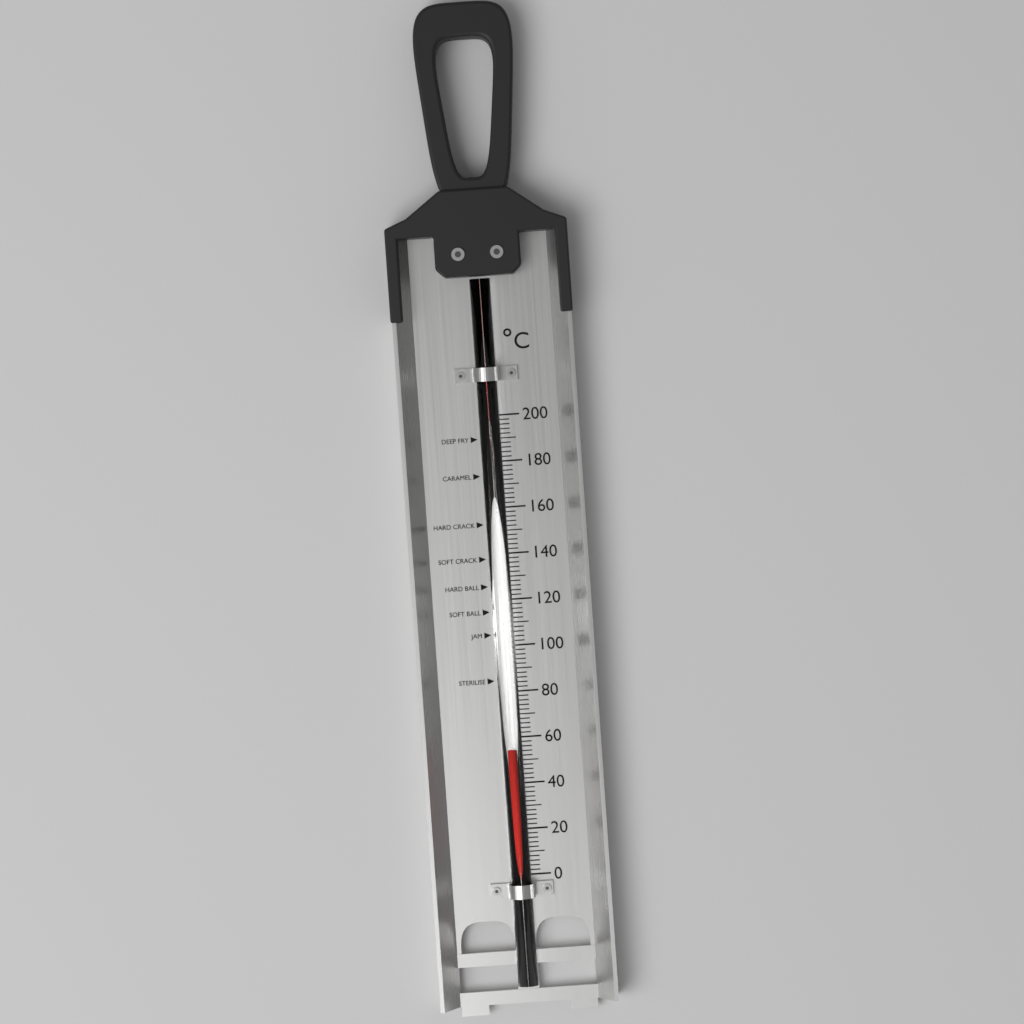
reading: 56 °C
